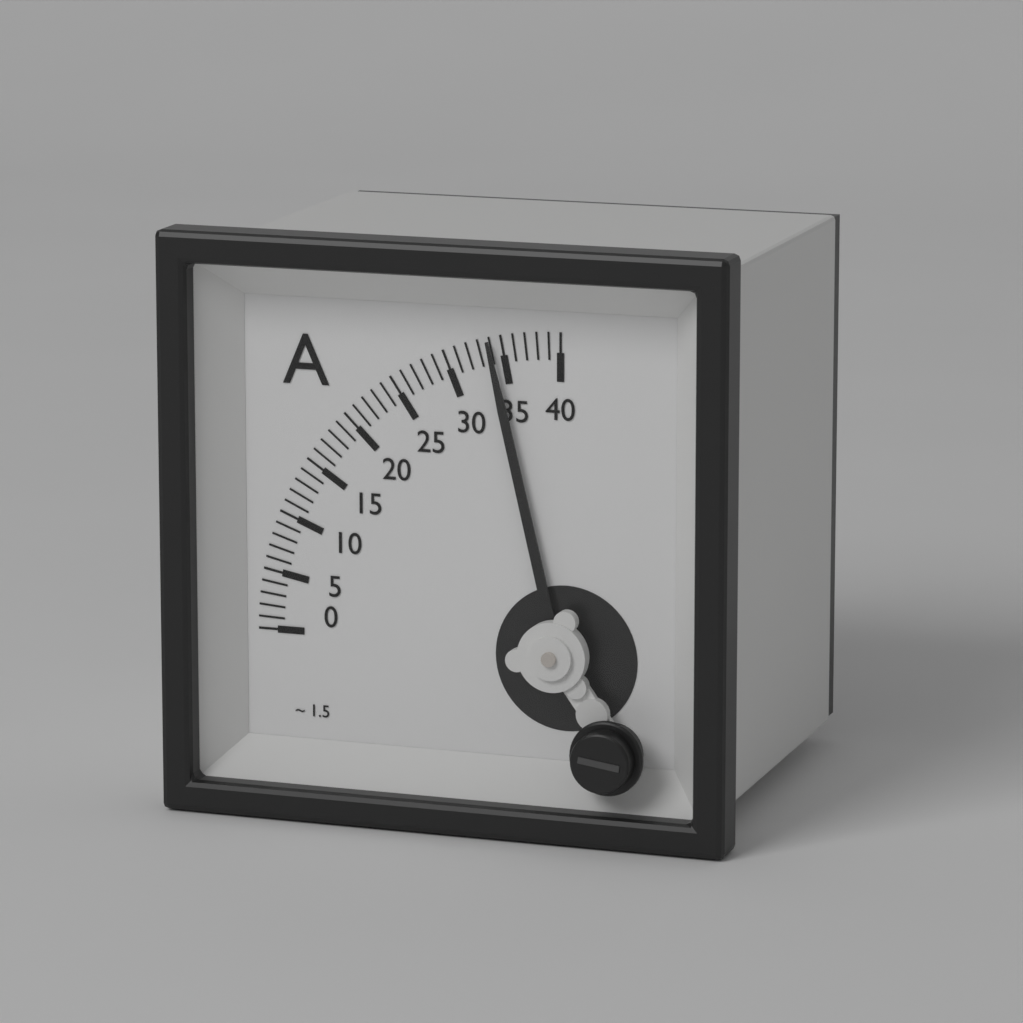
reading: 34 A
